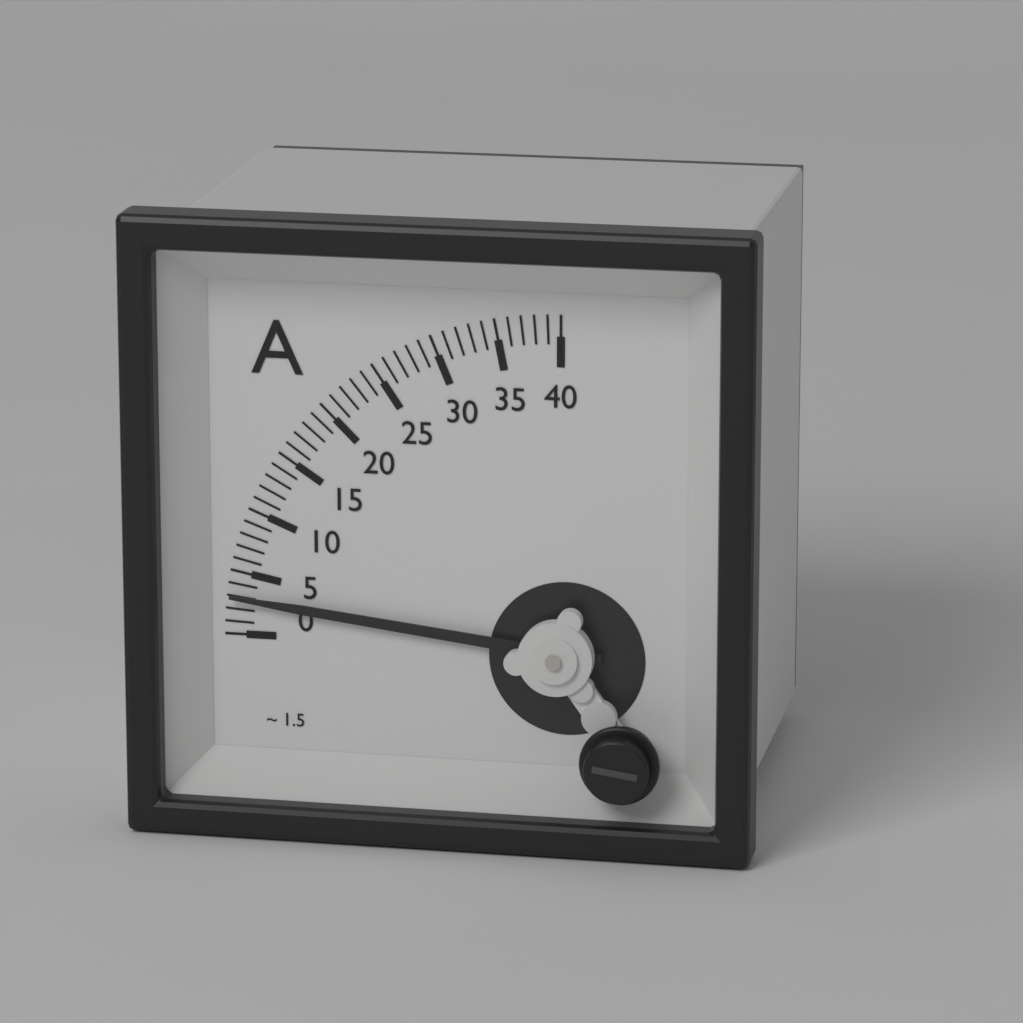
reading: 3 A
